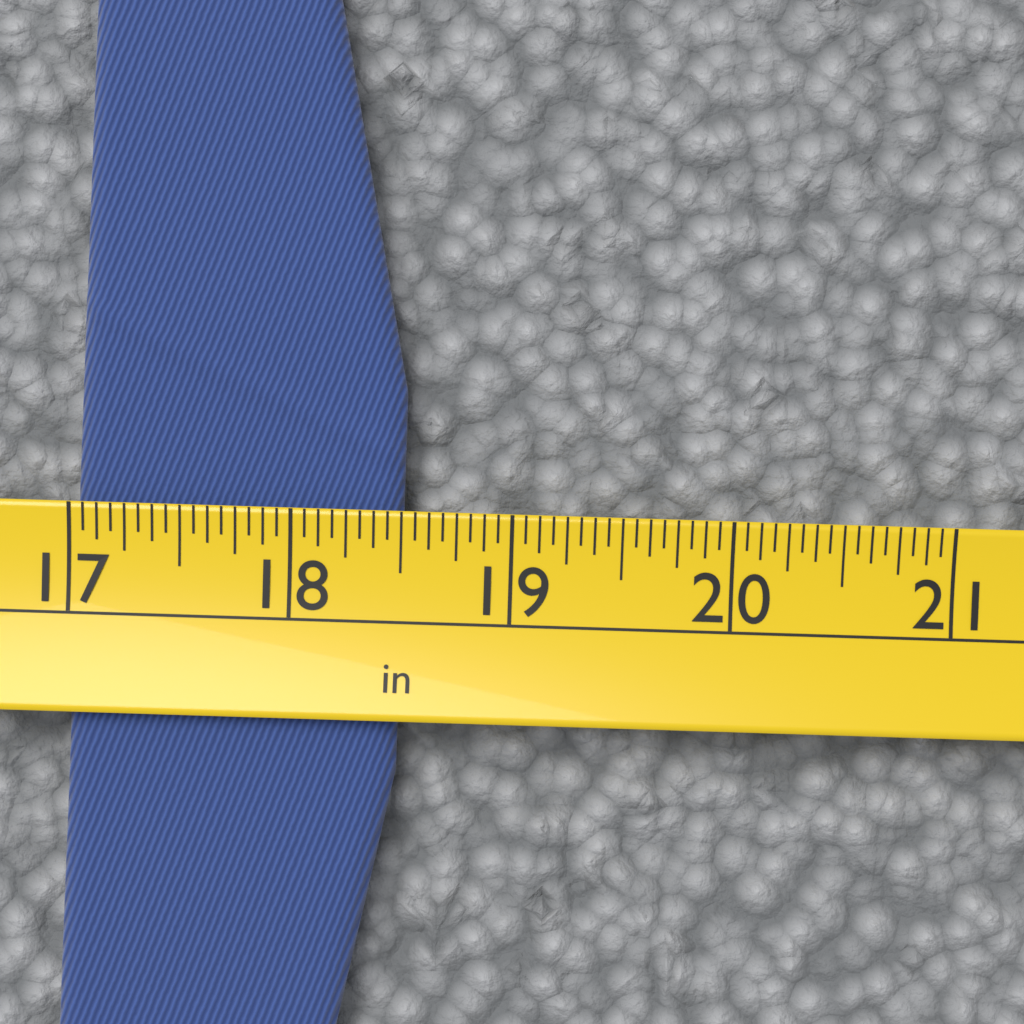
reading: 18.5000 in
